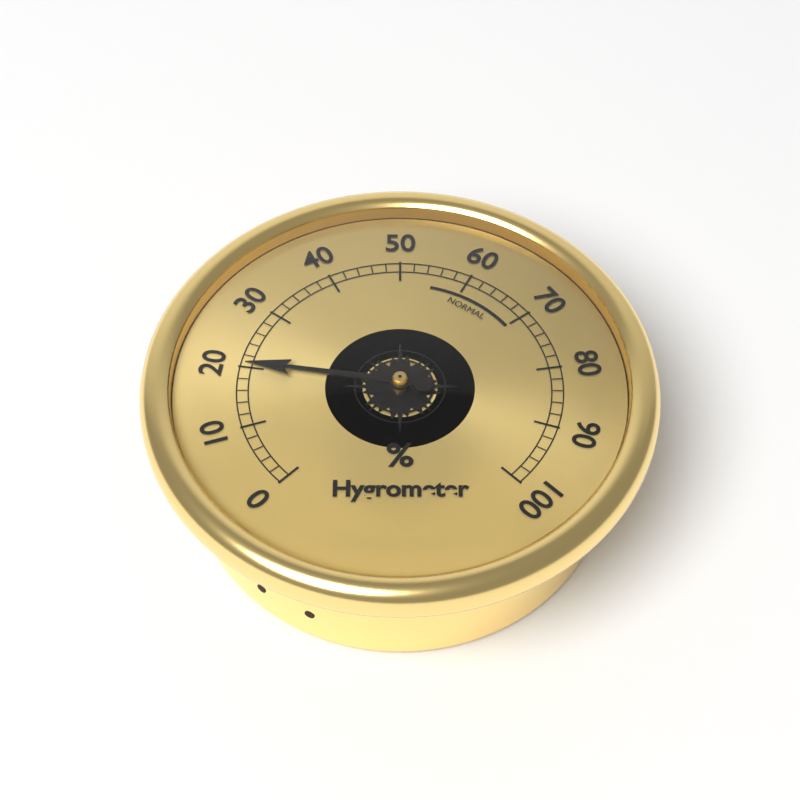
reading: 20 %
